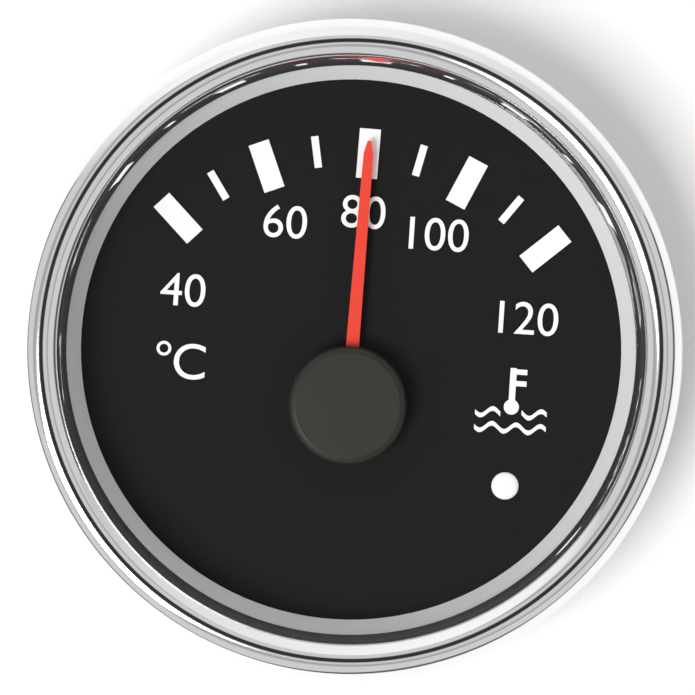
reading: 80 °C
